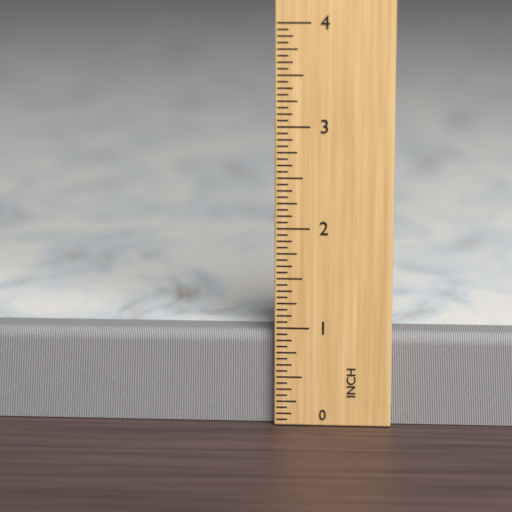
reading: 0.9375 in
